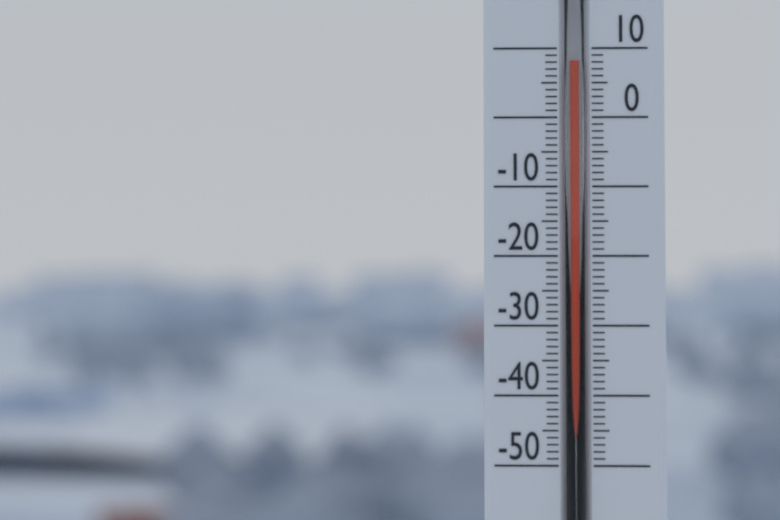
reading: 8 (no unit)
